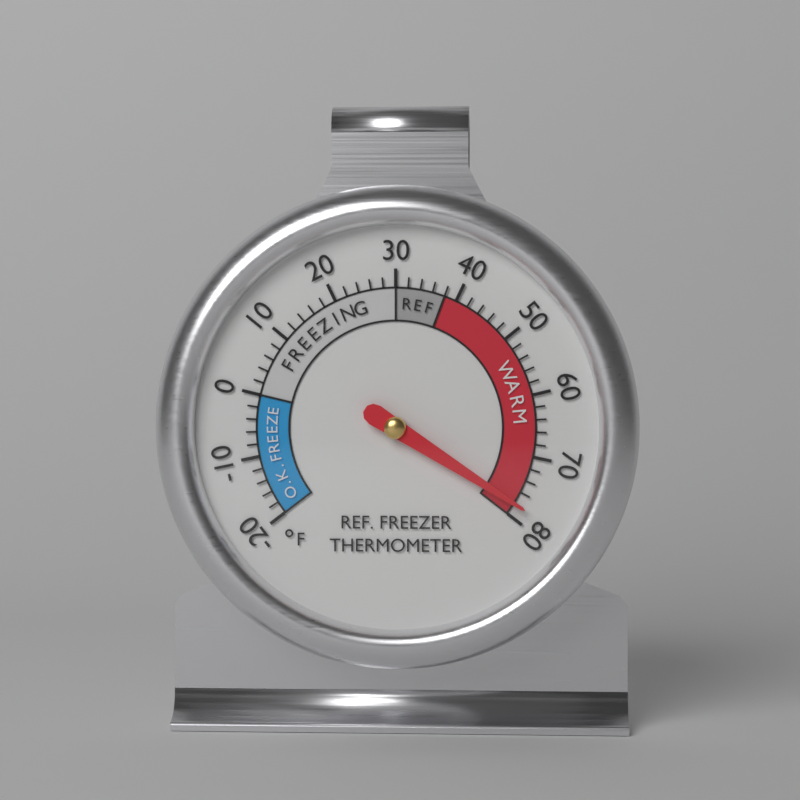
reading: 78 °F
